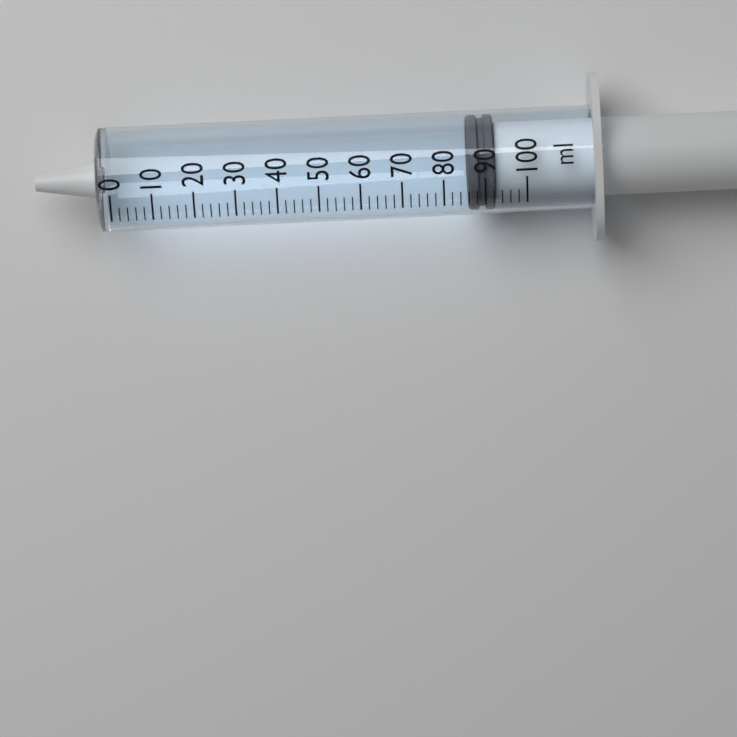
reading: 86 ml
